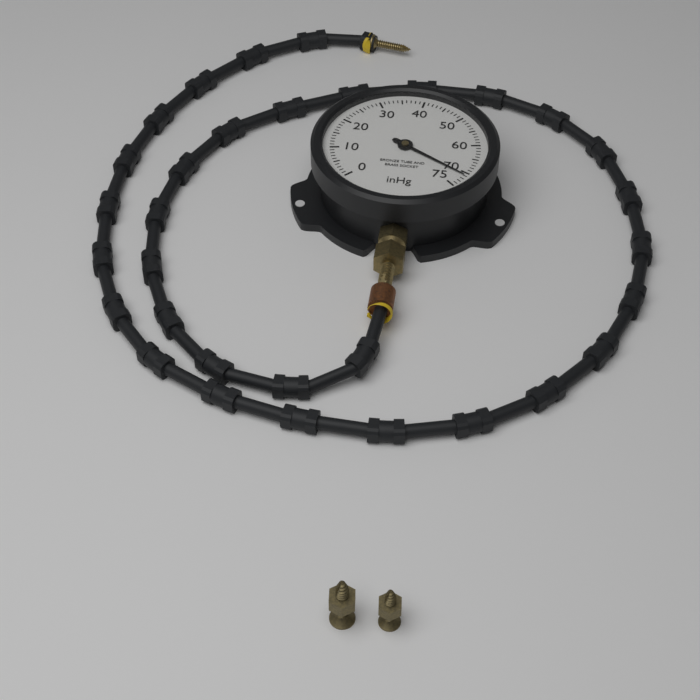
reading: 71 inHg
